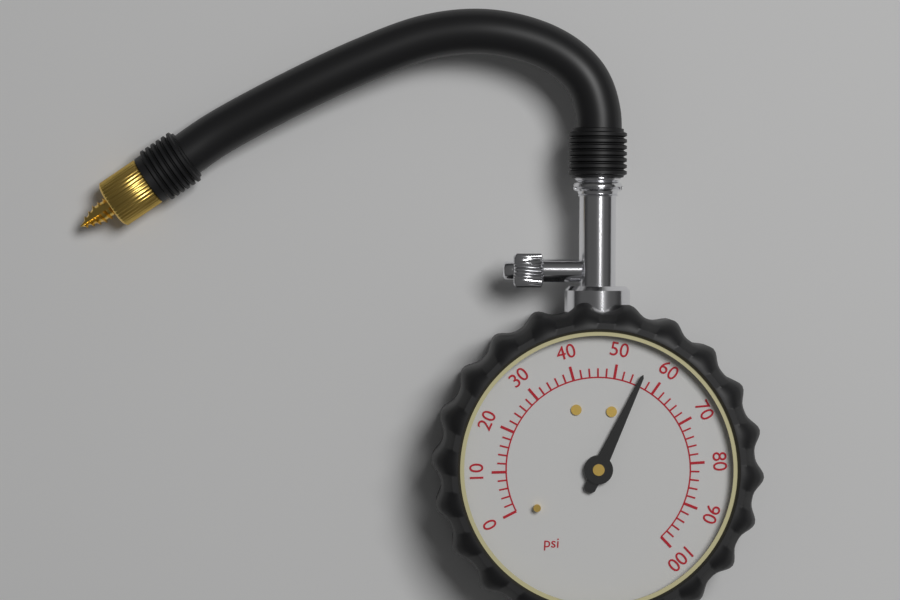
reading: 56 psi
